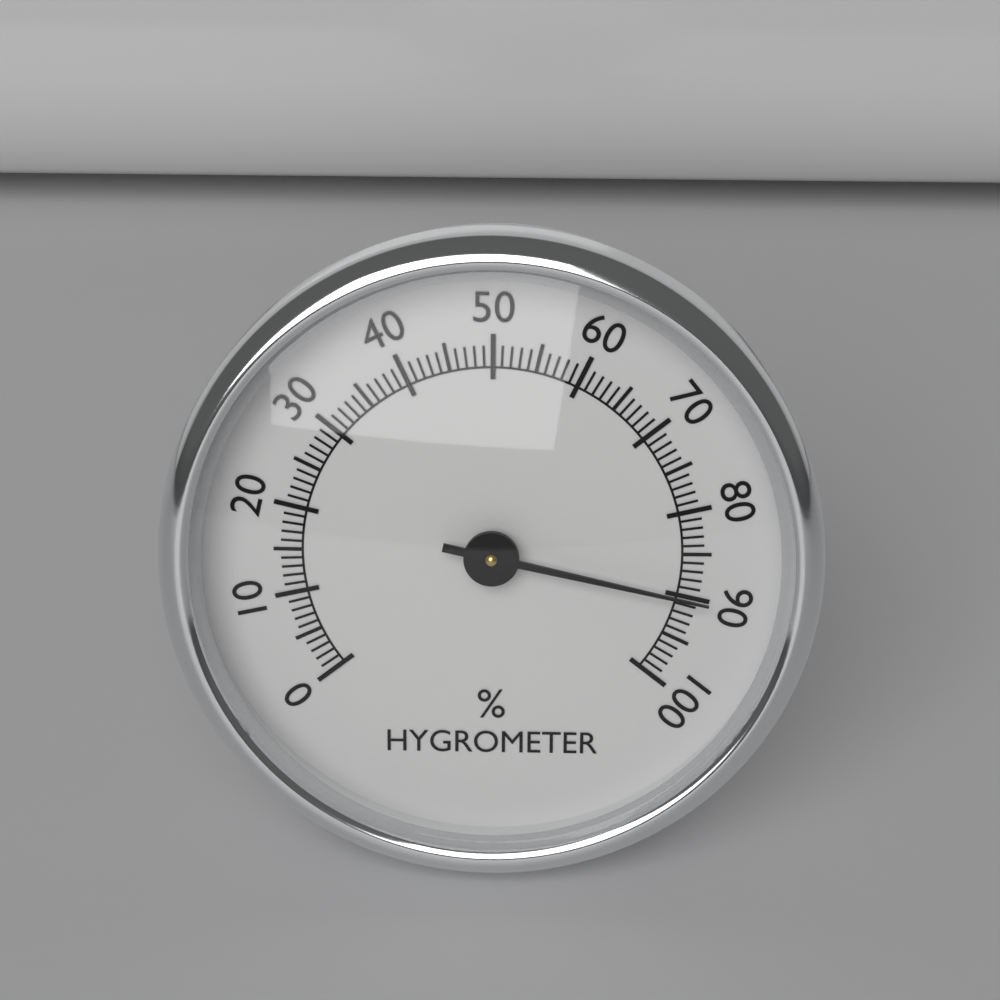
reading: 90 %
